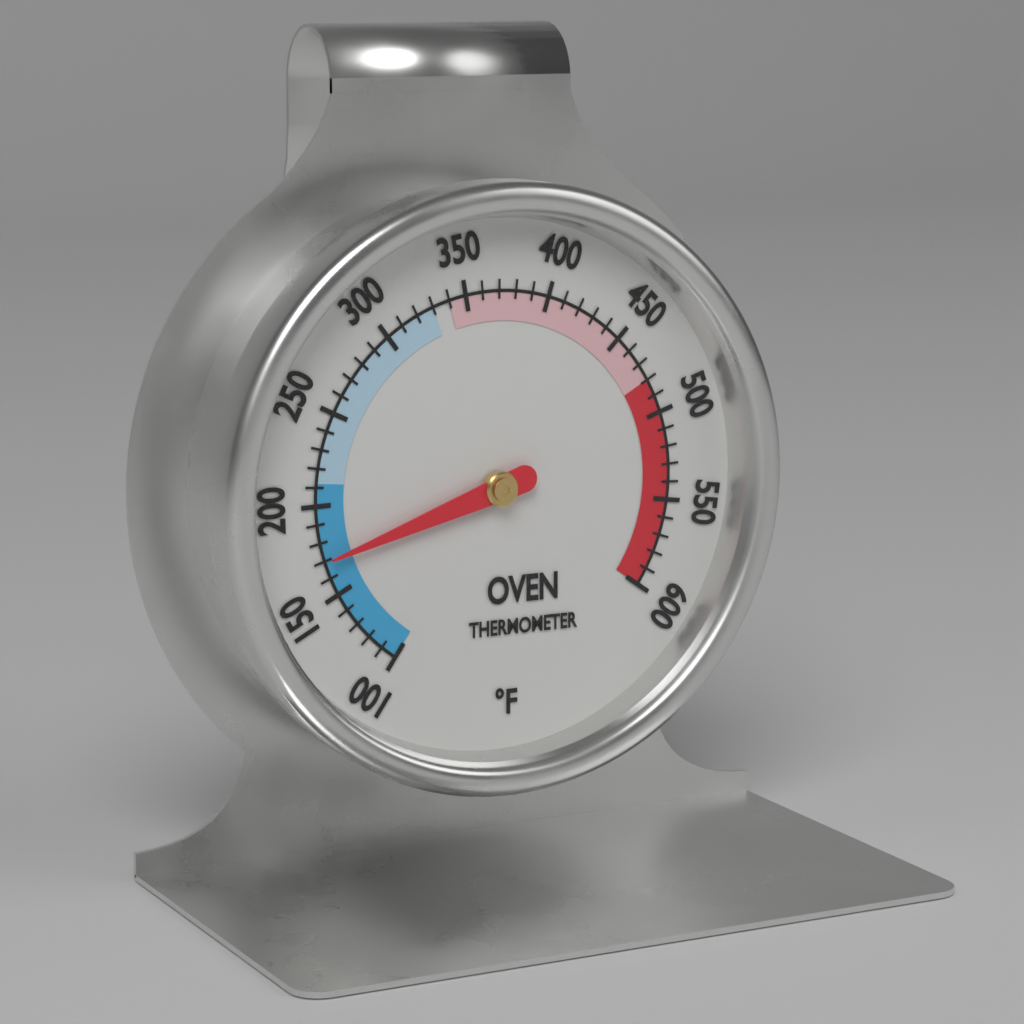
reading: 170 °F
